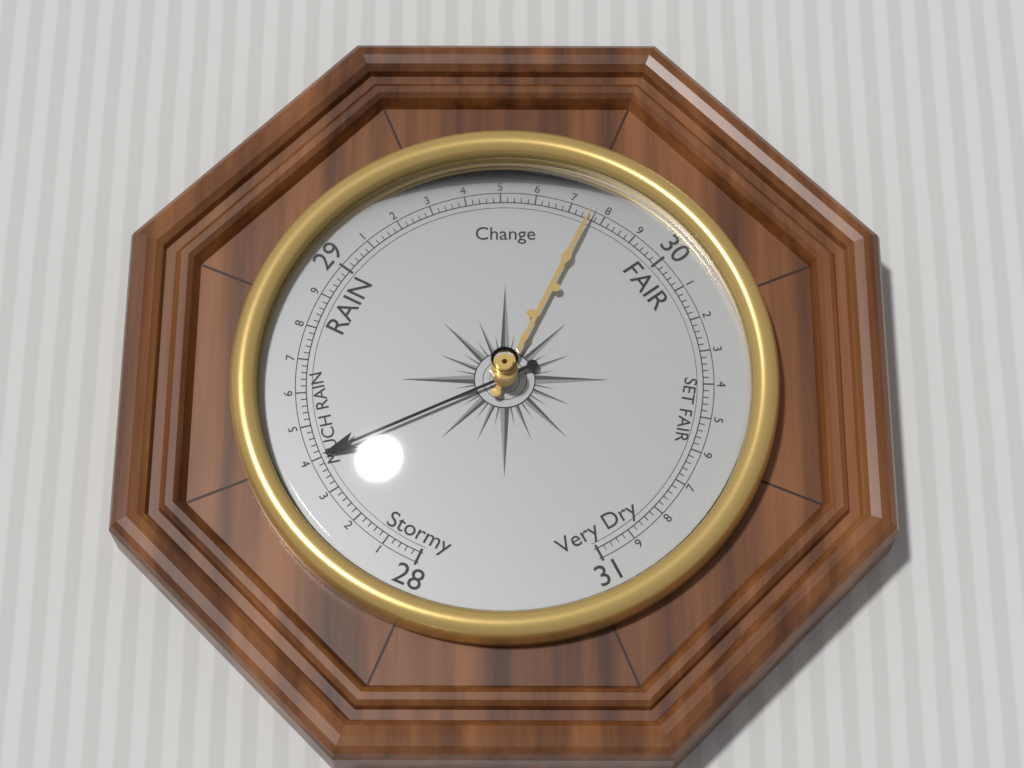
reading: 28.40 (no unit)
